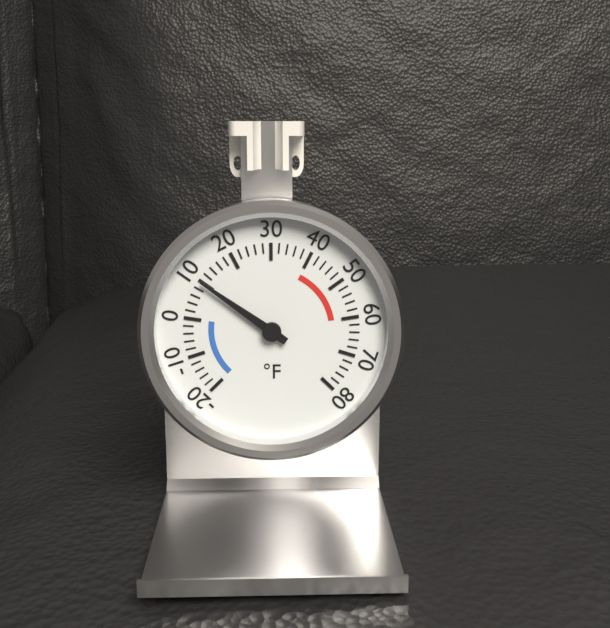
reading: 10 °F
